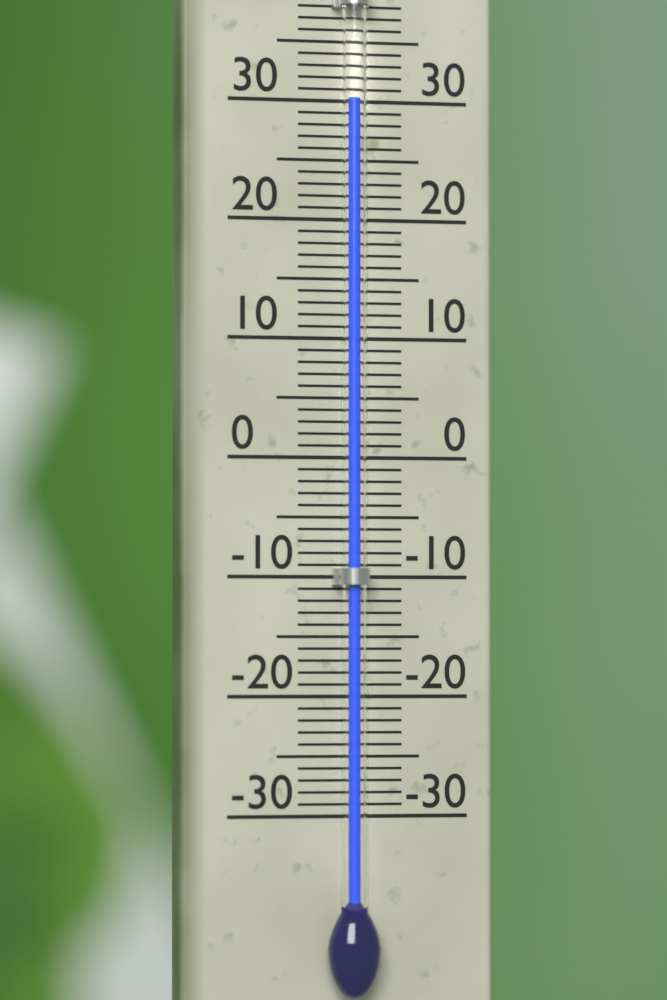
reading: 30 °C
